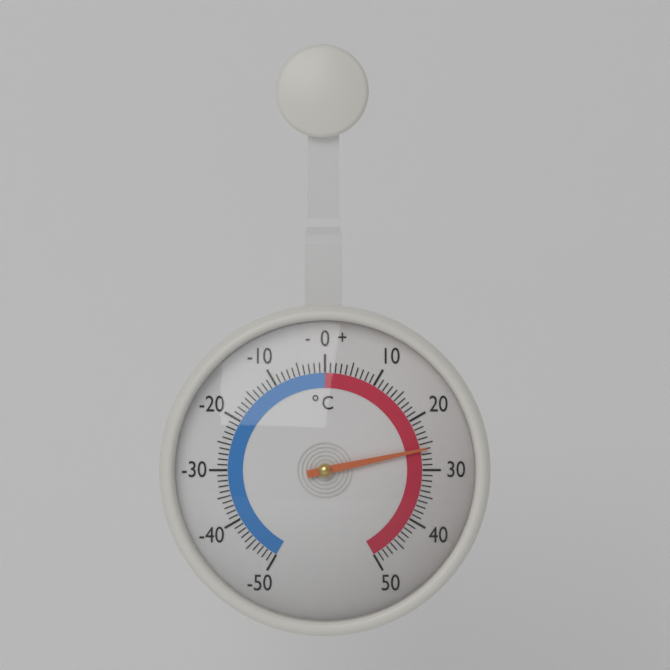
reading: 26 °C
